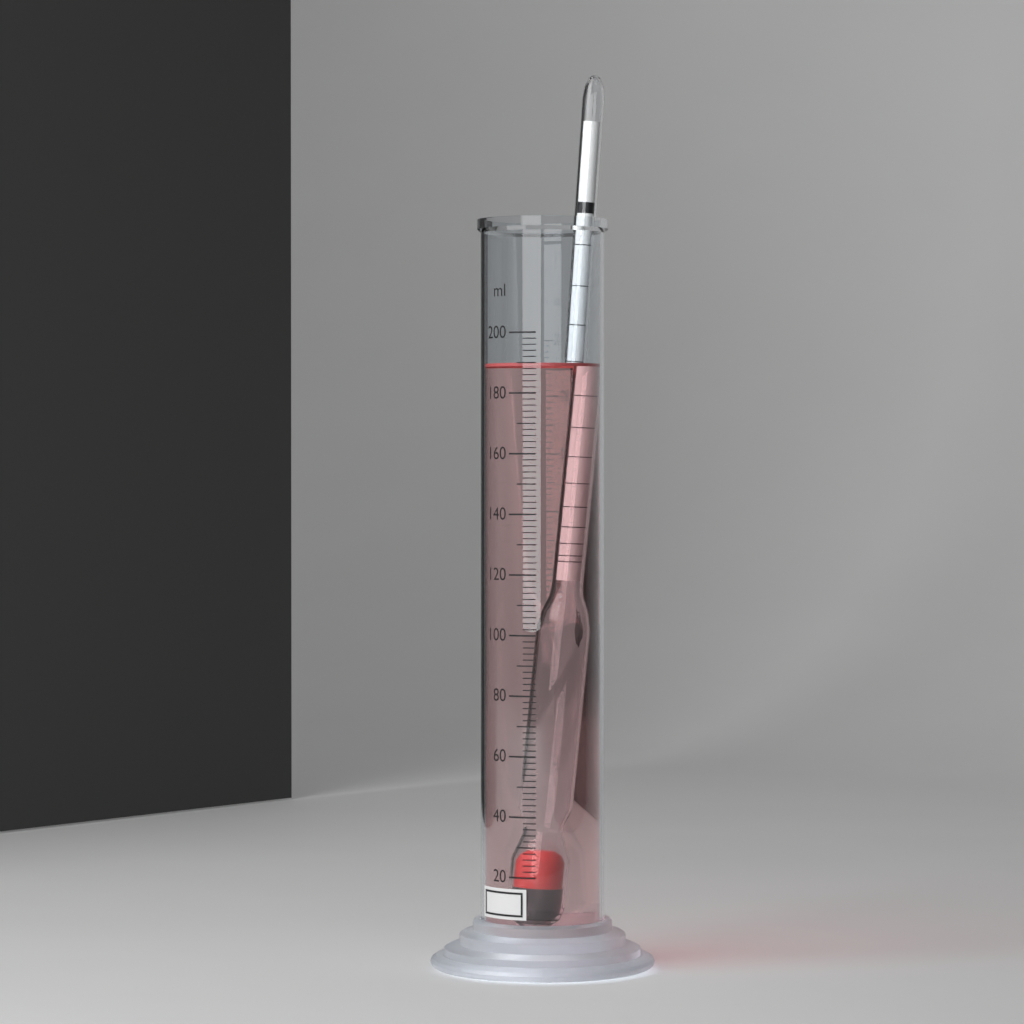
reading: 190 ml
